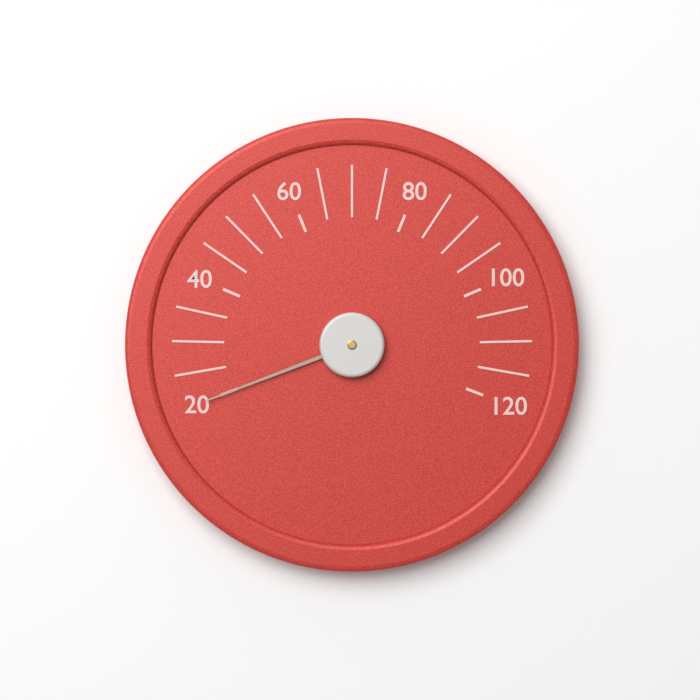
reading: 20 (no unit)
